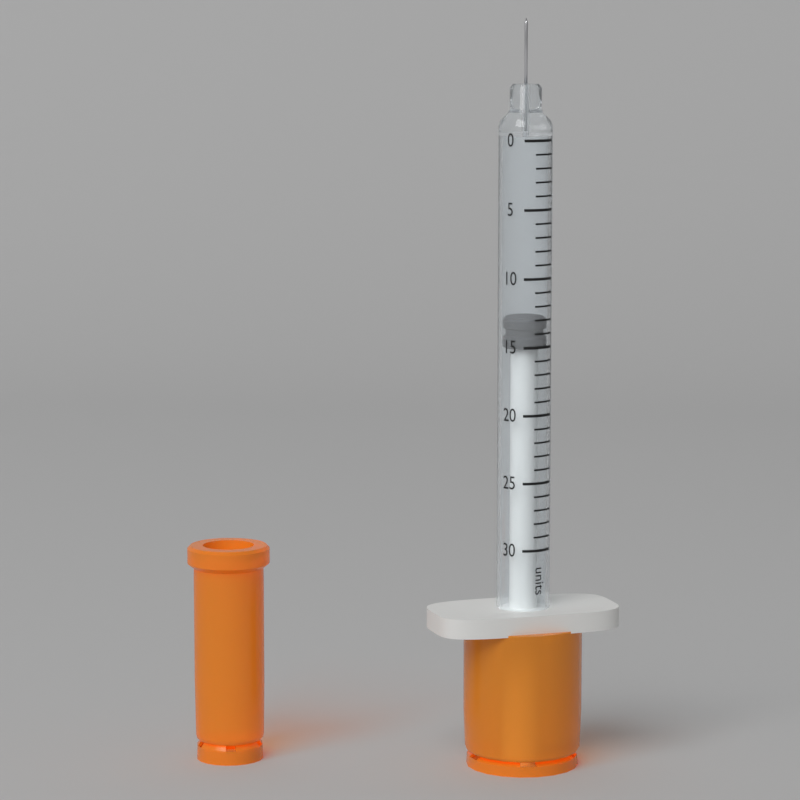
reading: 13 units
